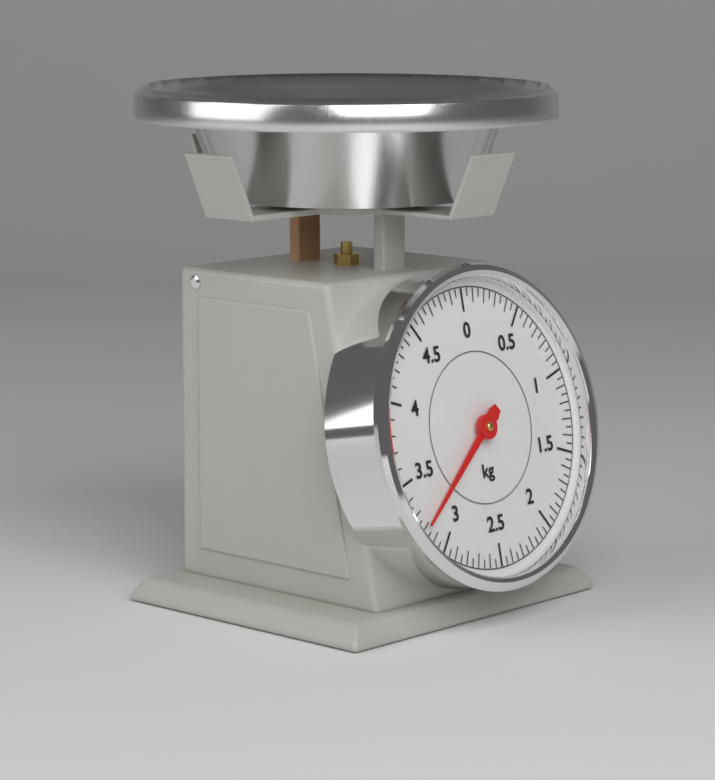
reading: 3.20 kg
